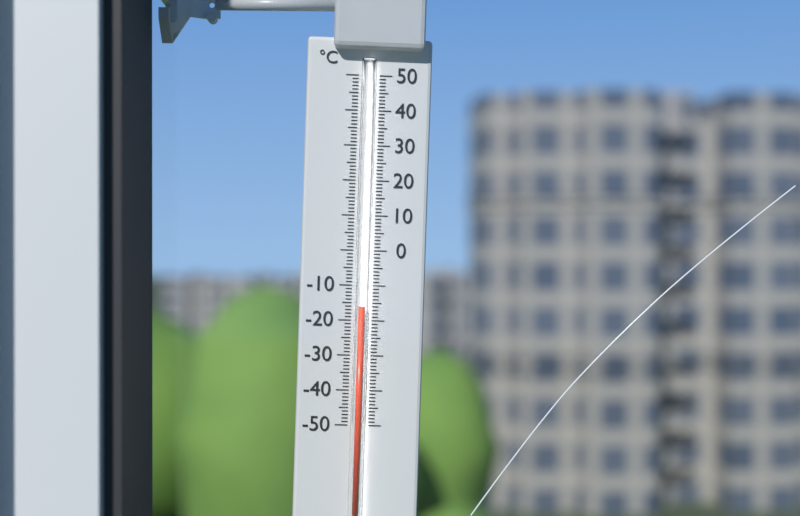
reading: -16 °C
